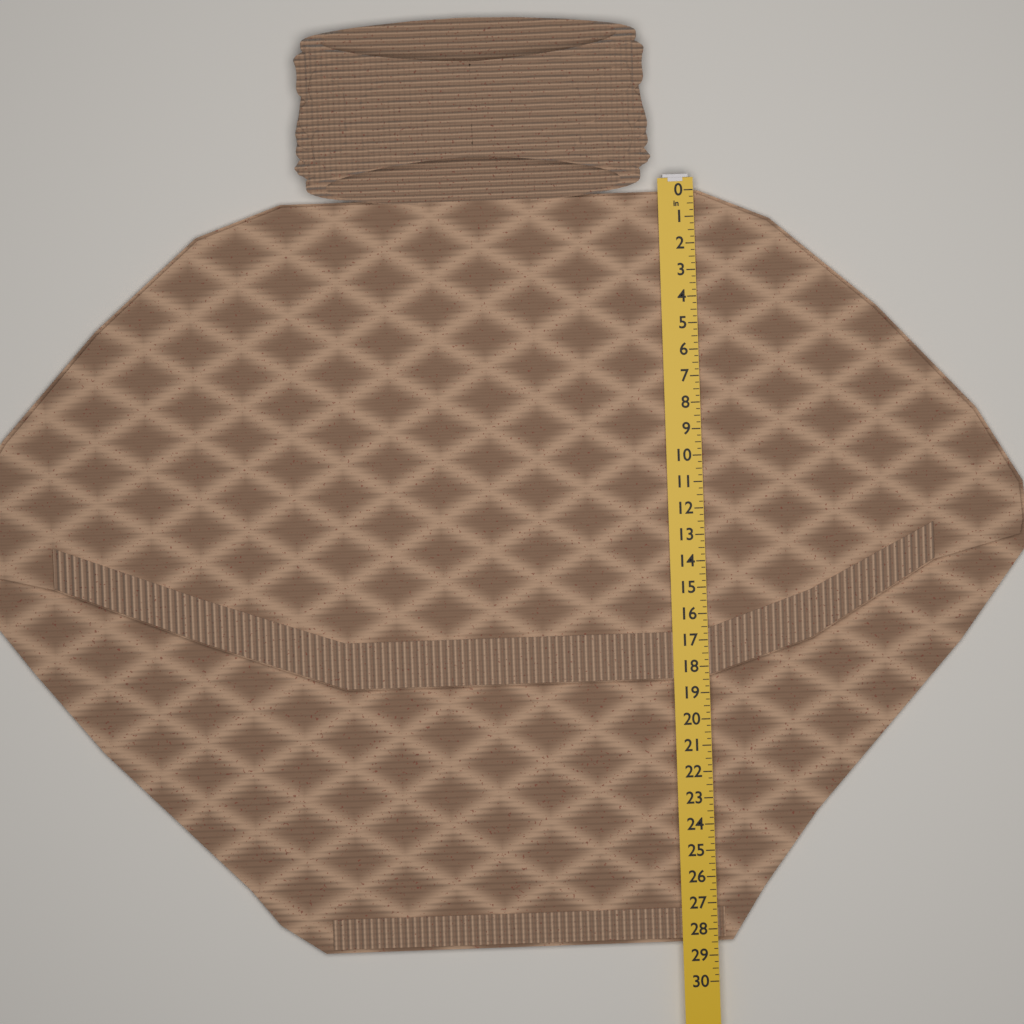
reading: 28.50 in
